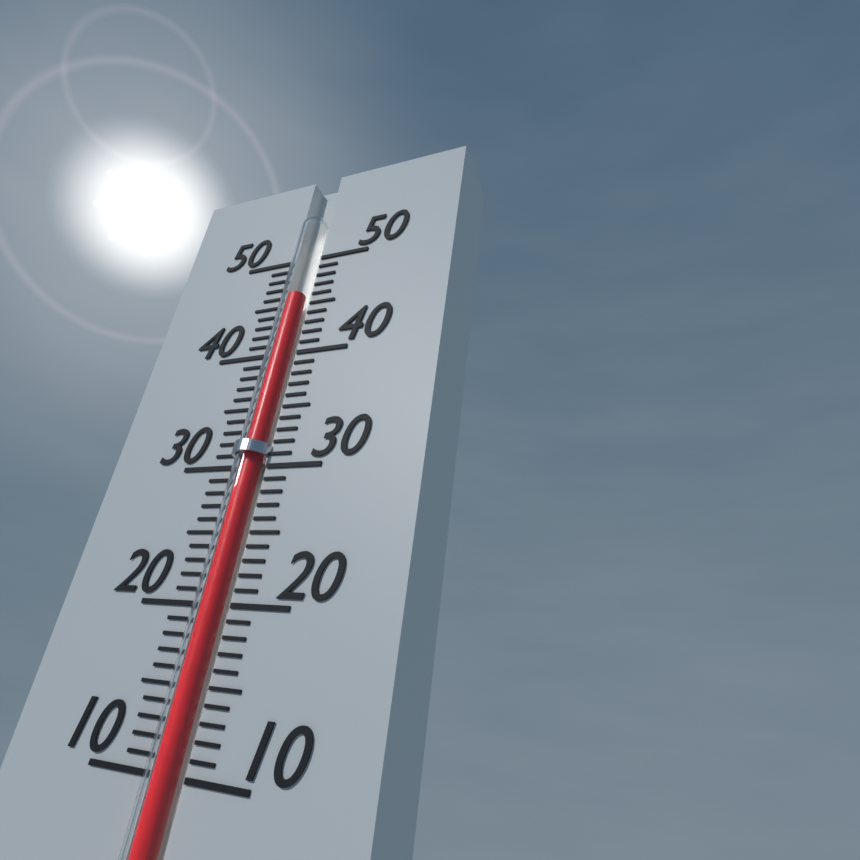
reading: 46 (no unit)
